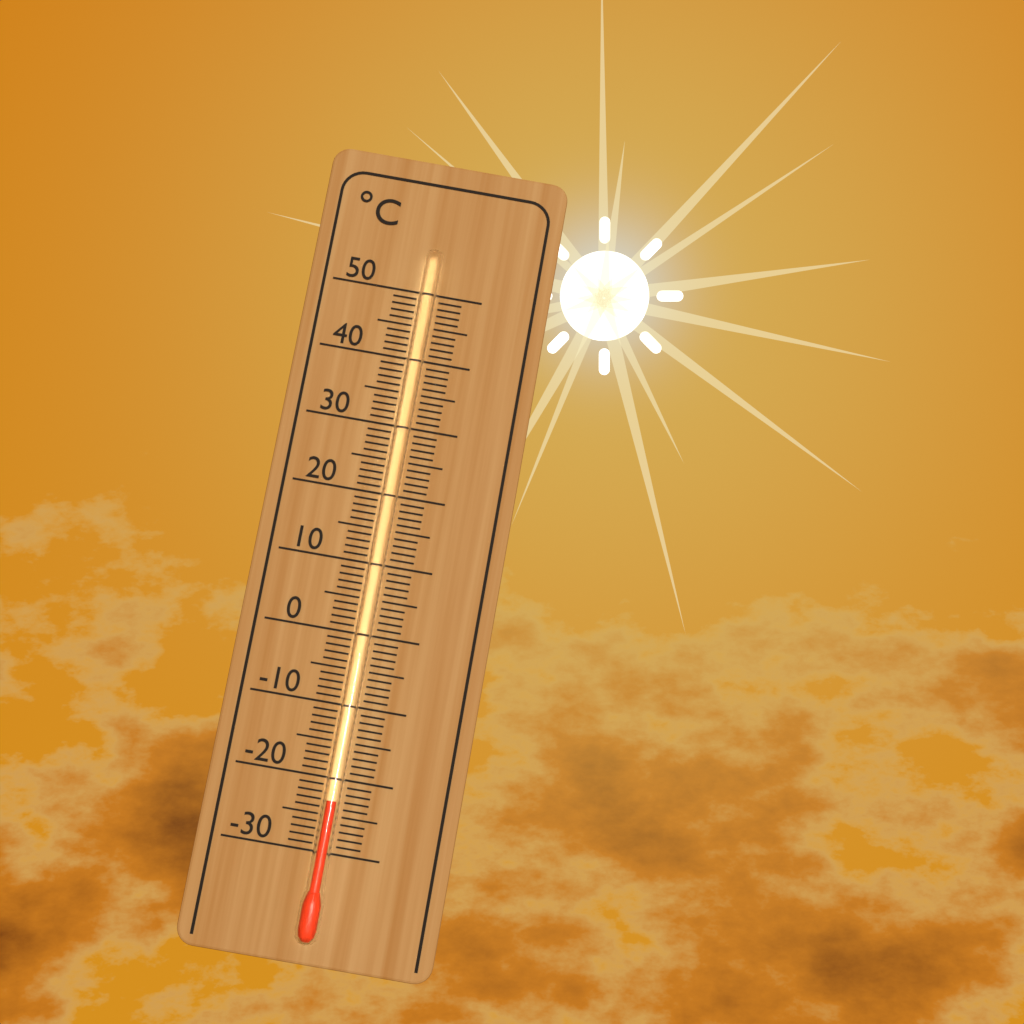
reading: -23 °C
